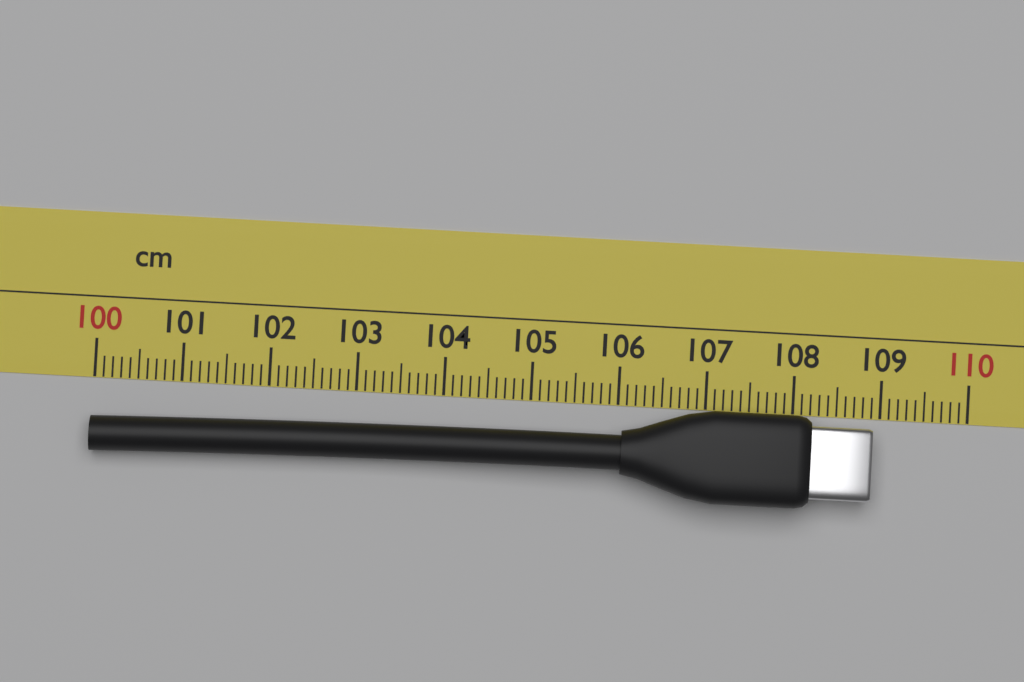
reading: 108.9 cm
